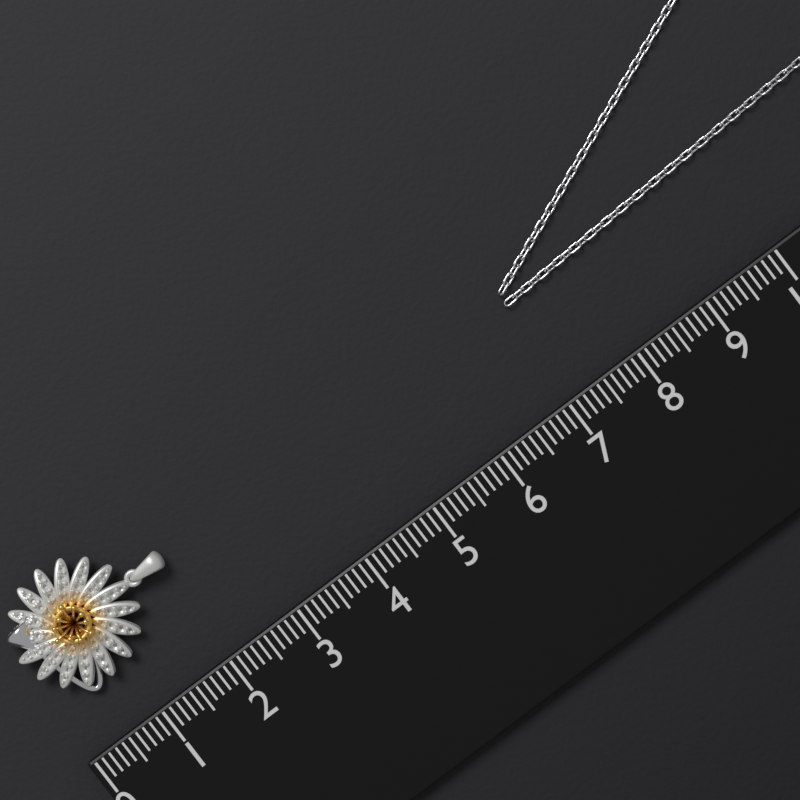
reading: 2.1 (no unit)
